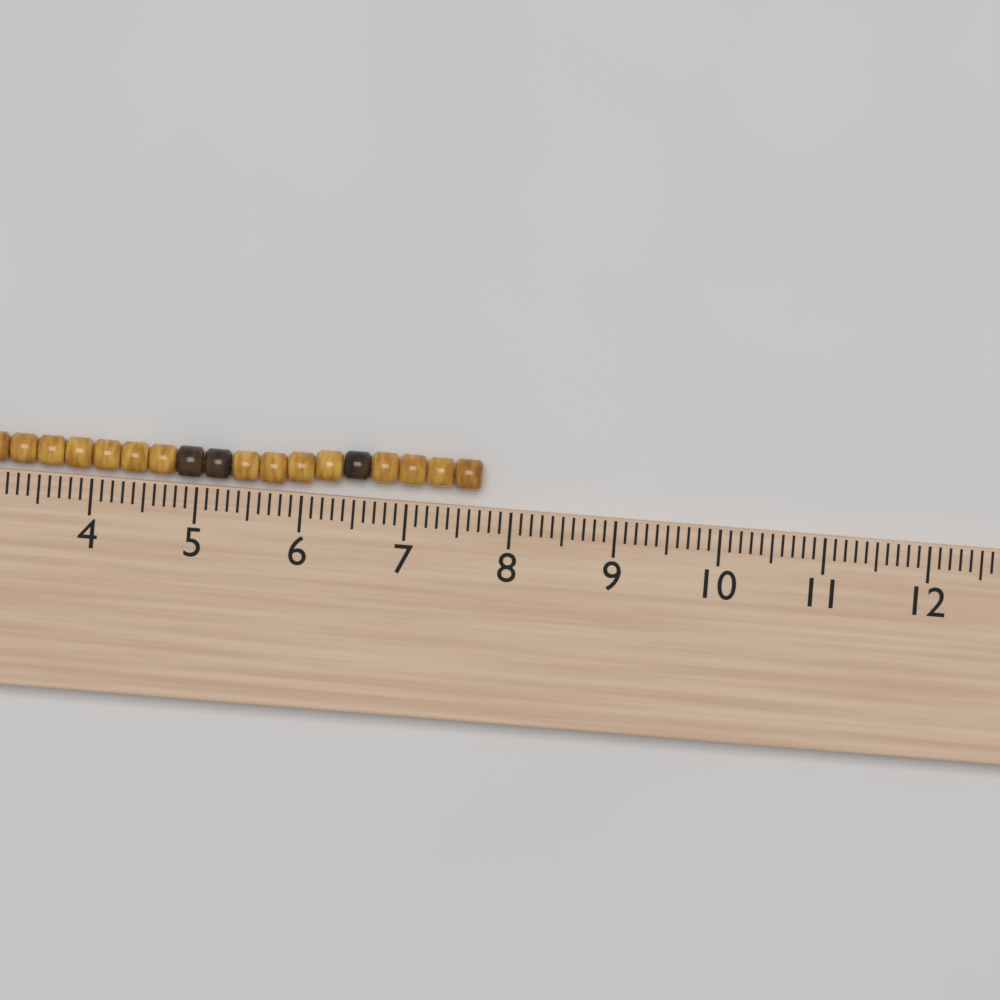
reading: 7.7 cm
